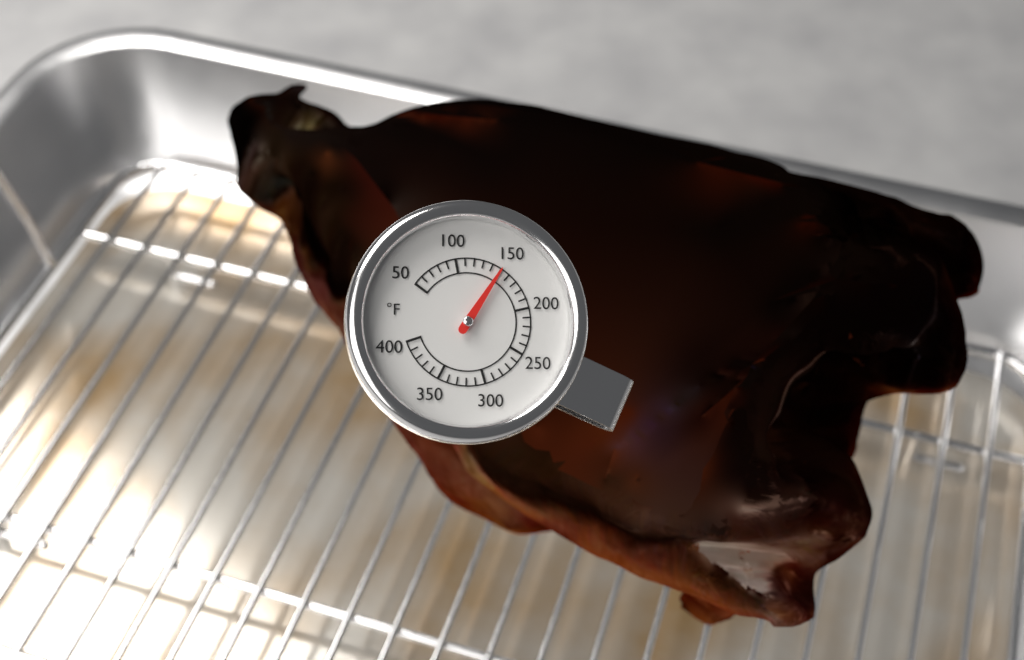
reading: 150 °F
